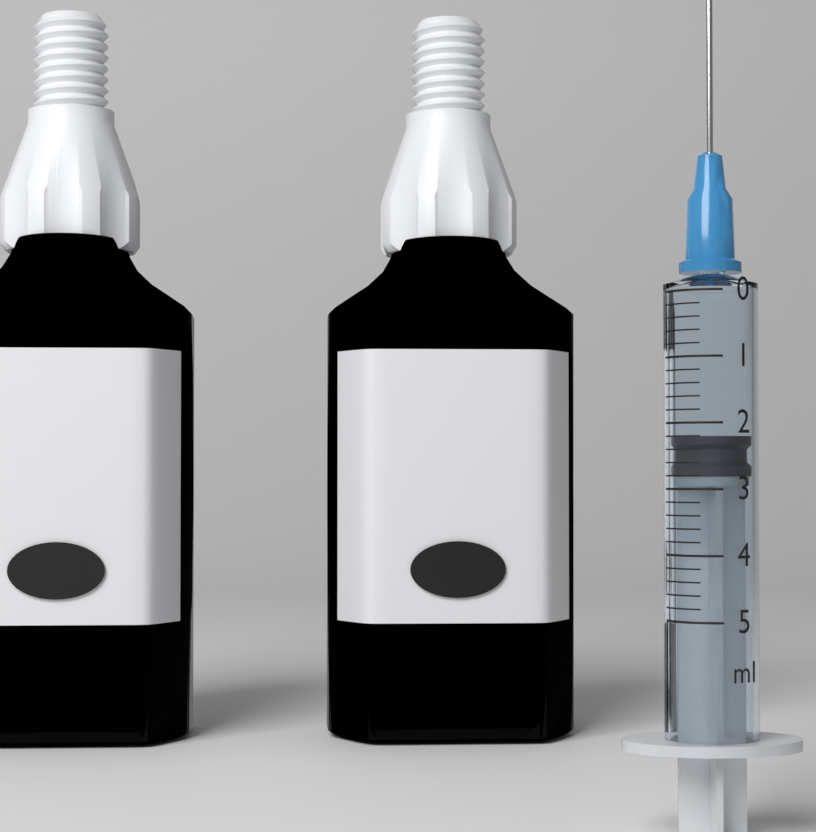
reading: 2.2 ml
